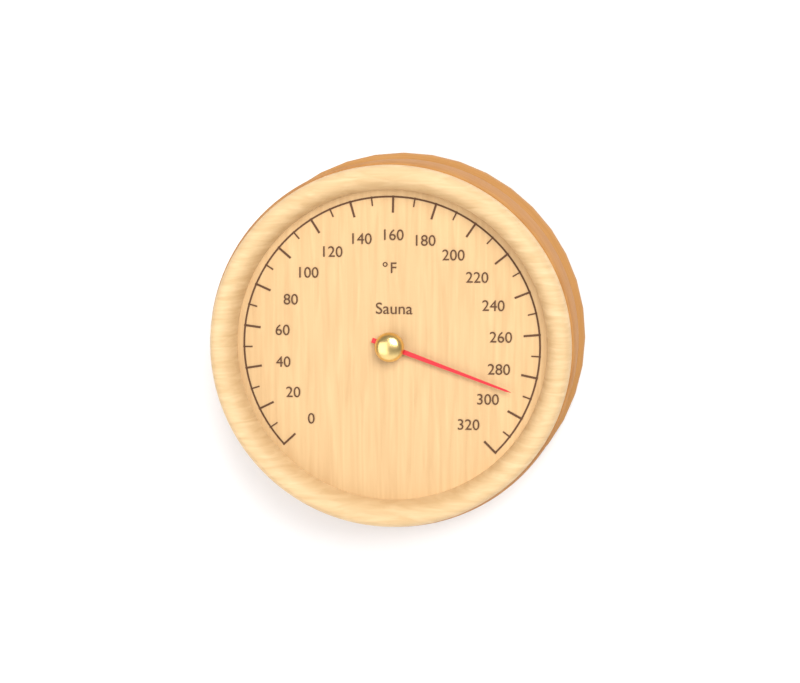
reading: 290 °F
